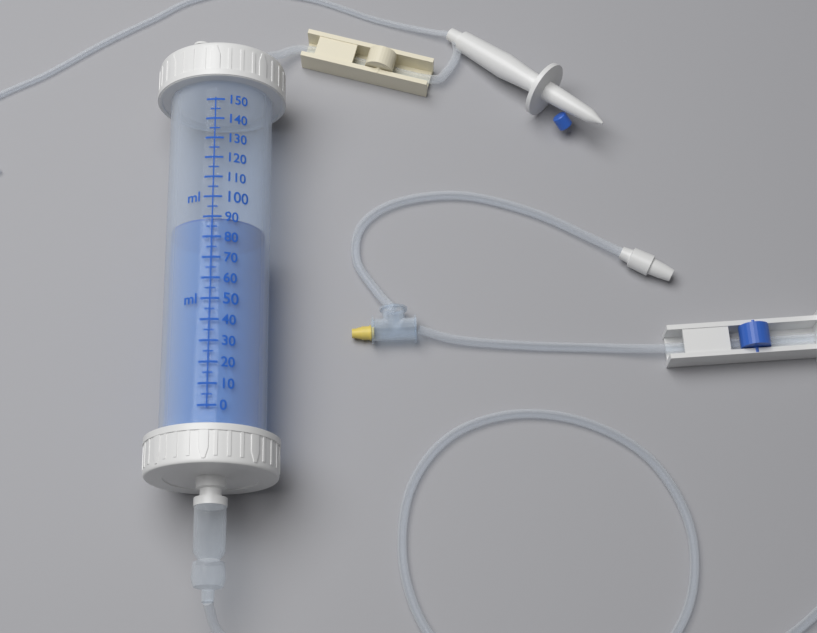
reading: 90 ml
